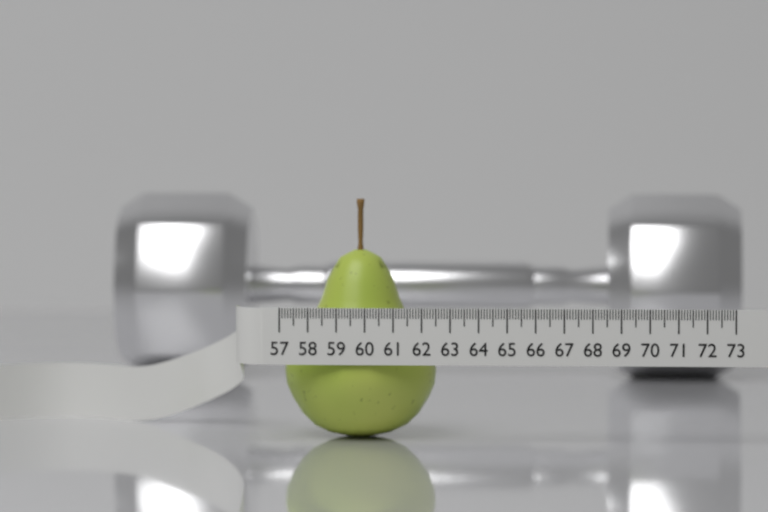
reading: 62.4 (no unit)
